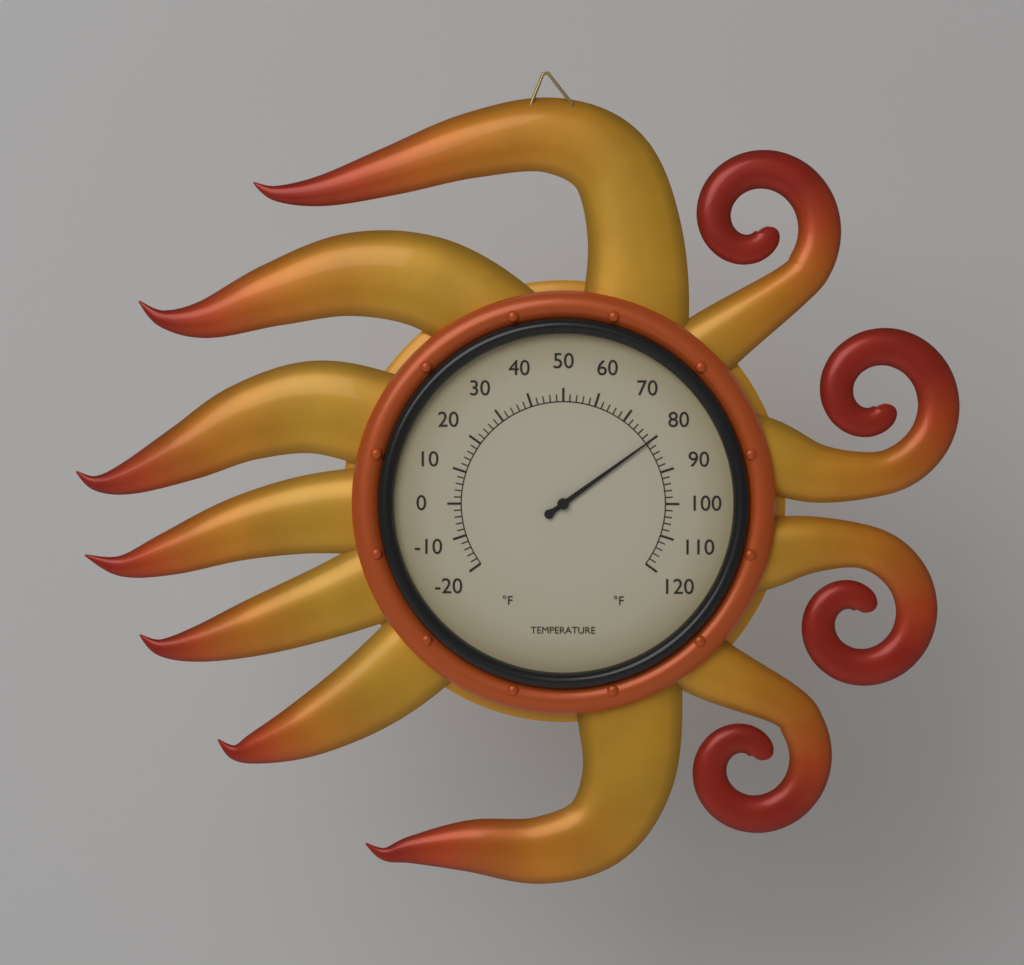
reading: 80 °F
